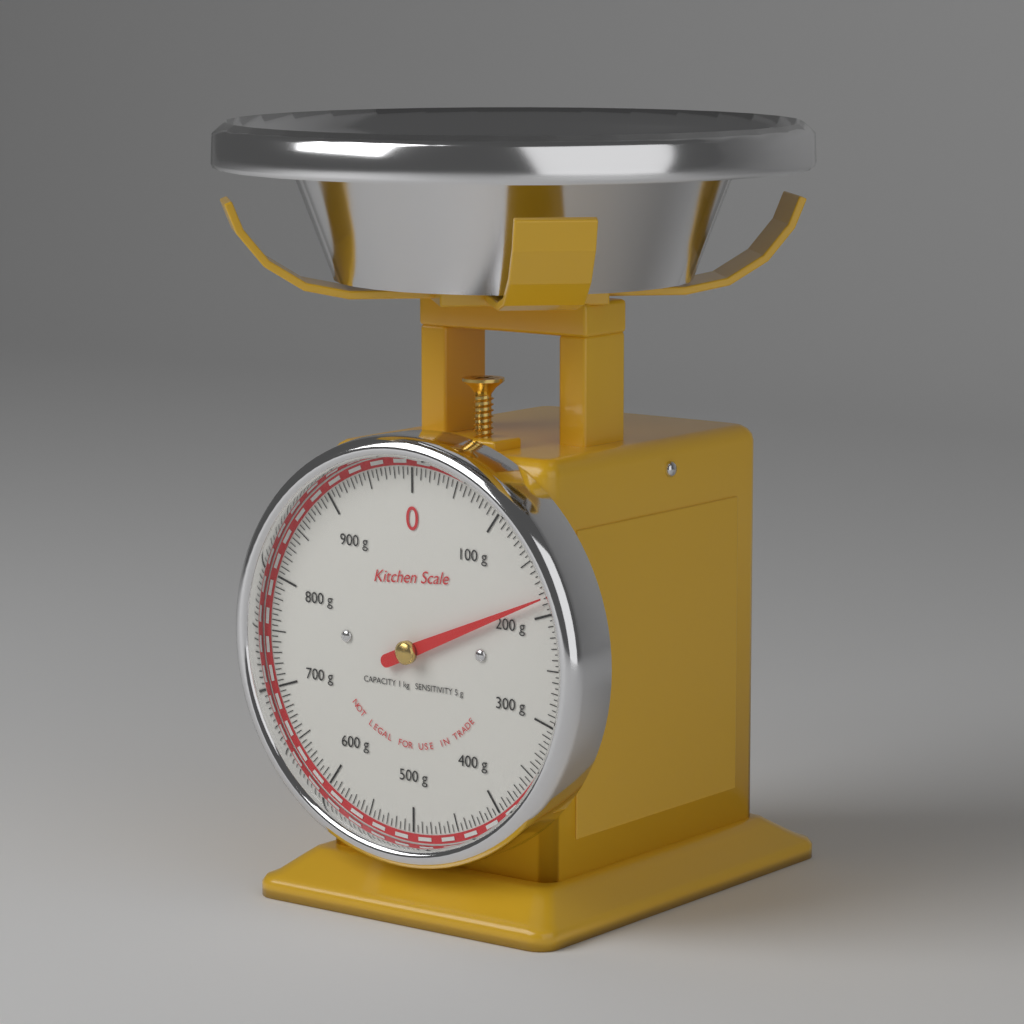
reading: 185 g
